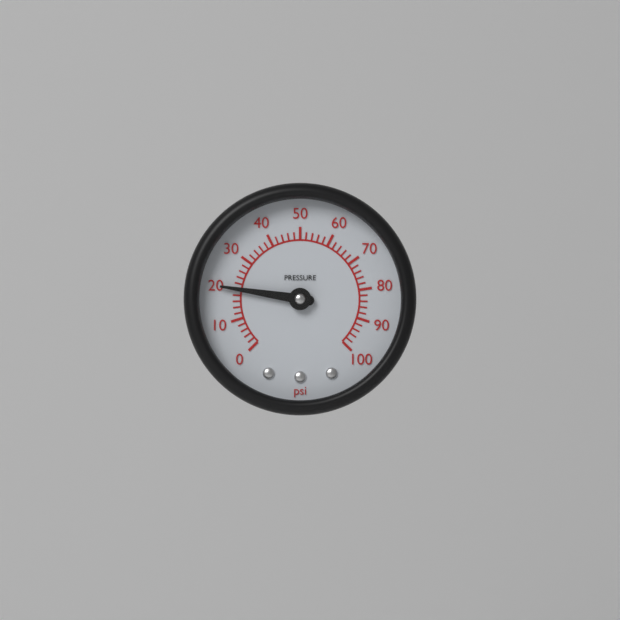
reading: 20 psi
